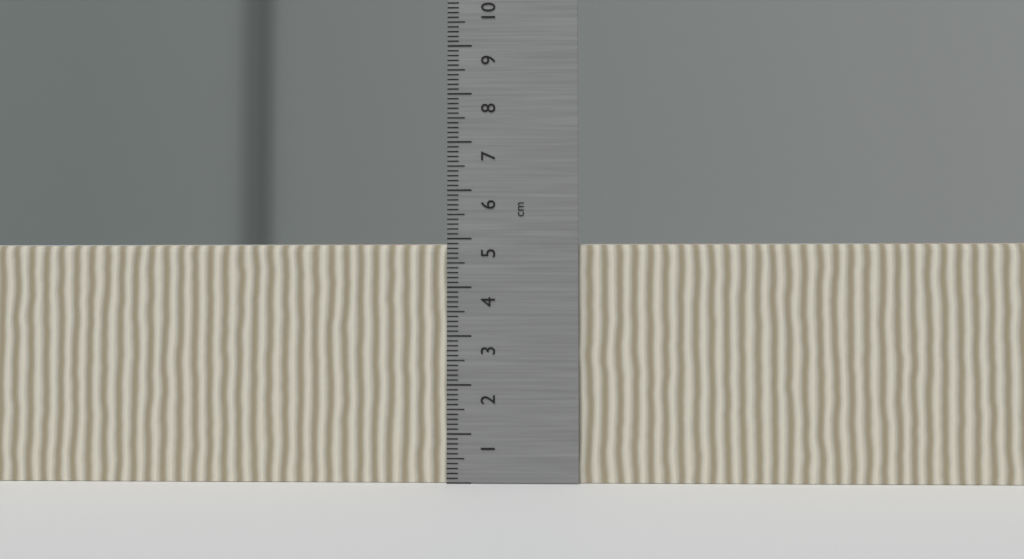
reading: 4.9 cm
